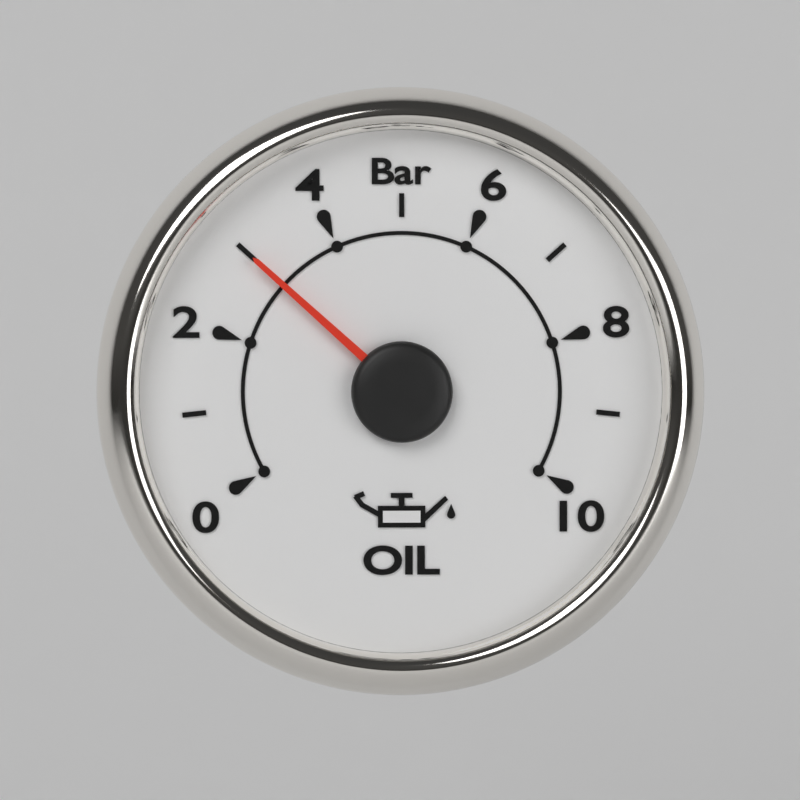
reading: 3 bar
